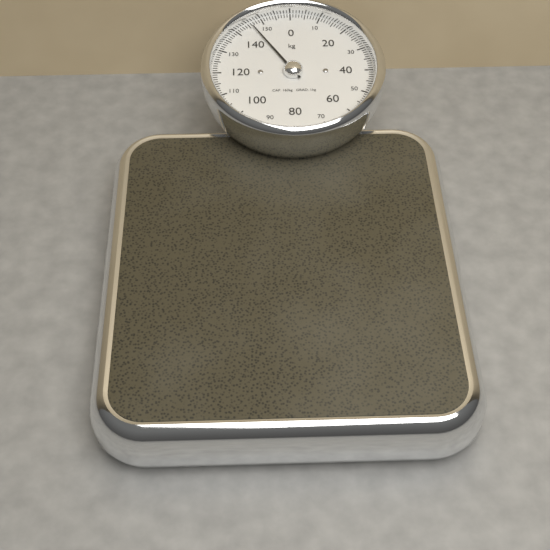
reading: 146 kg
